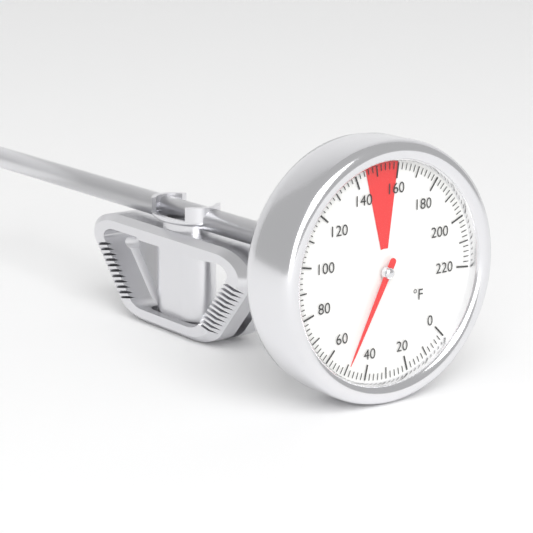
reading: 50 °F
